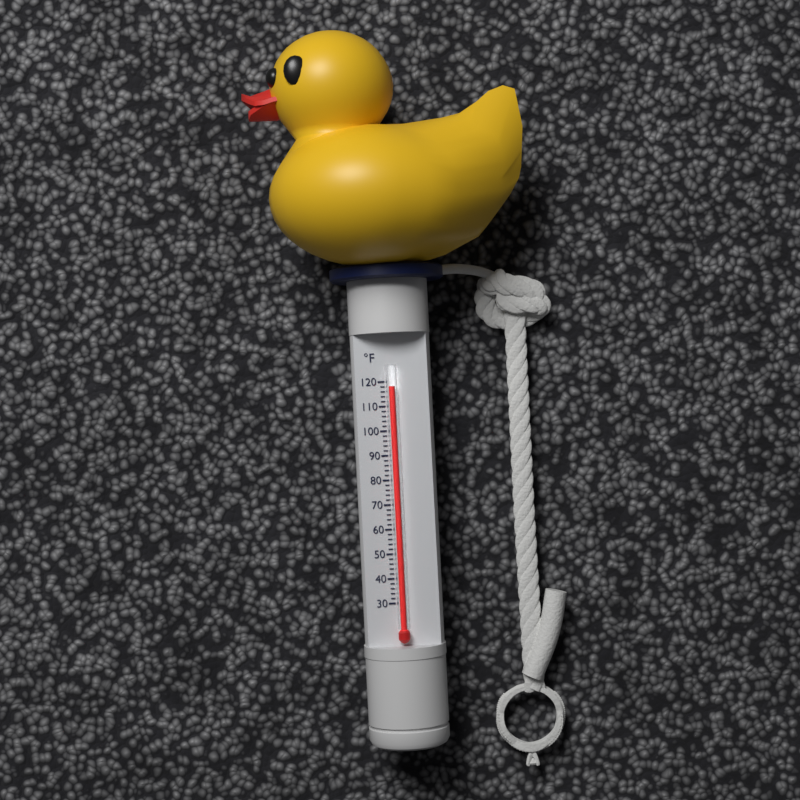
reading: 118 °F
